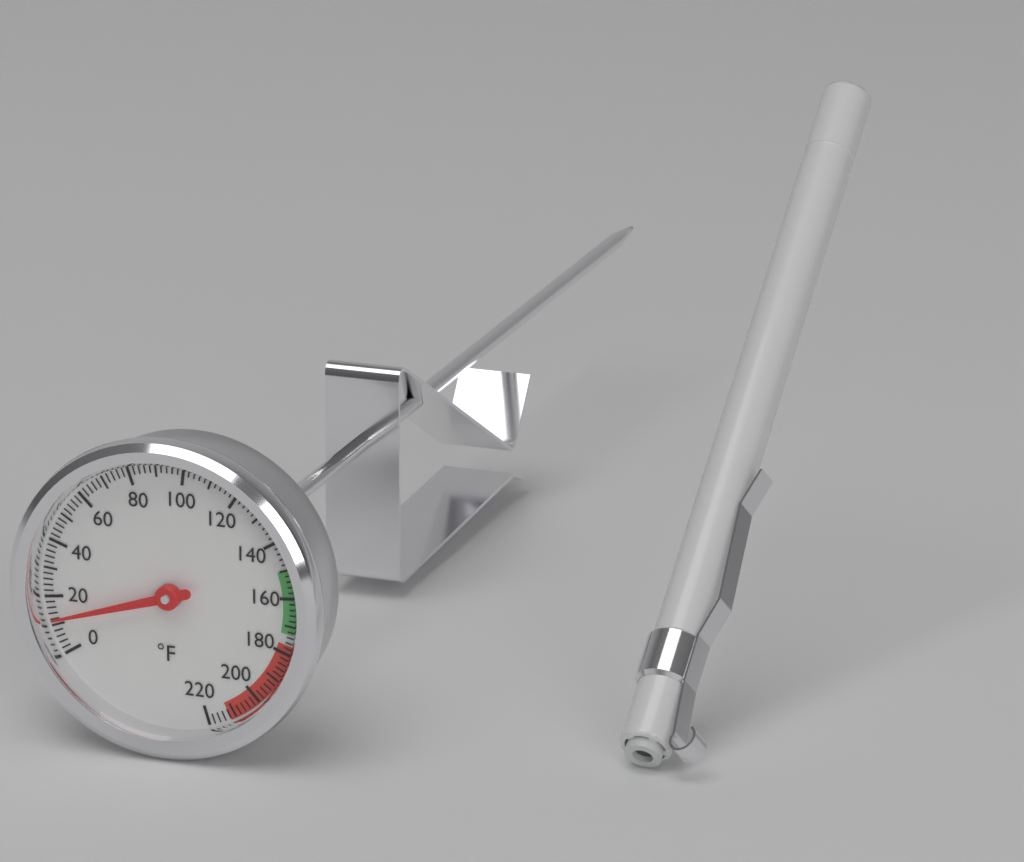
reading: 12 °F
